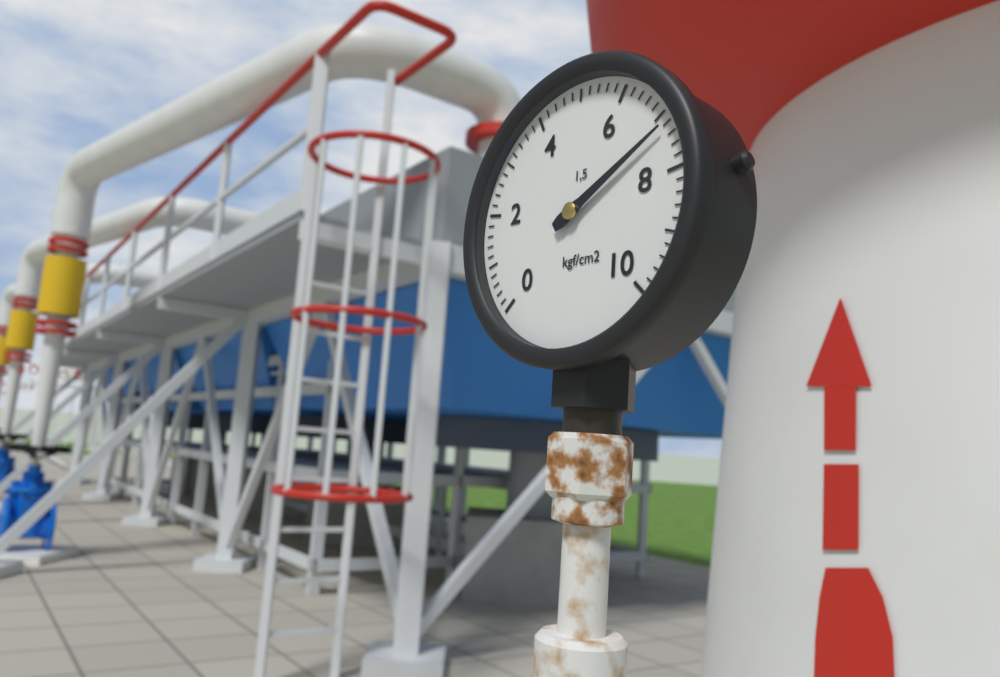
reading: 7.2 kgf/cm²
